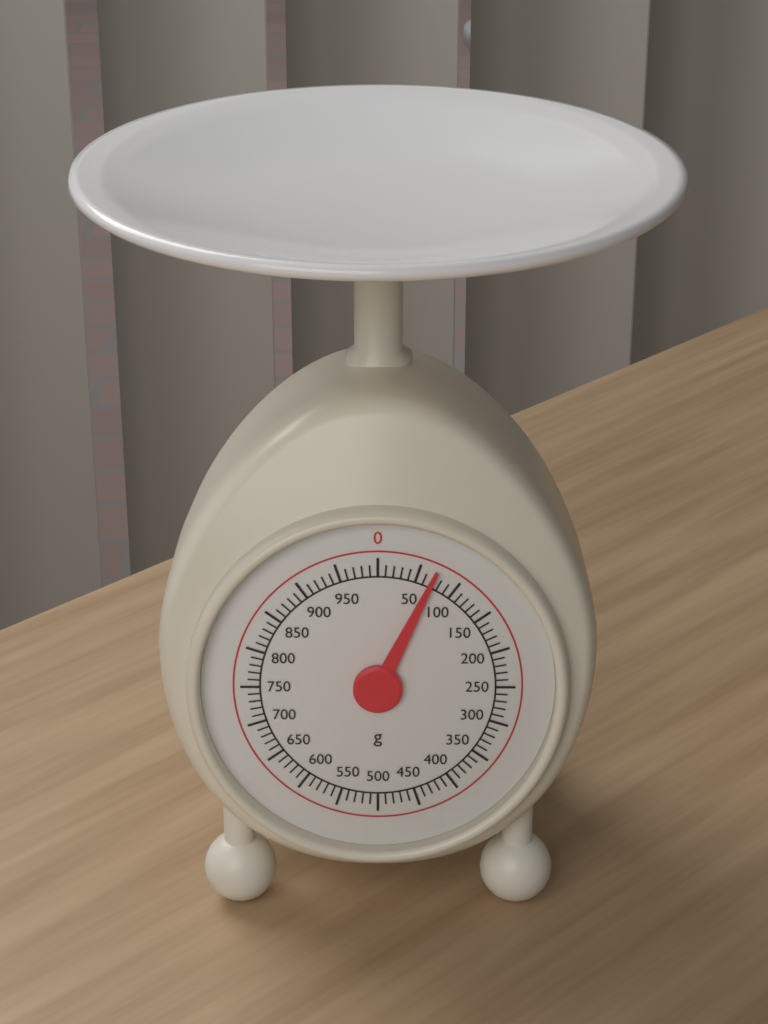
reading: 70 g
